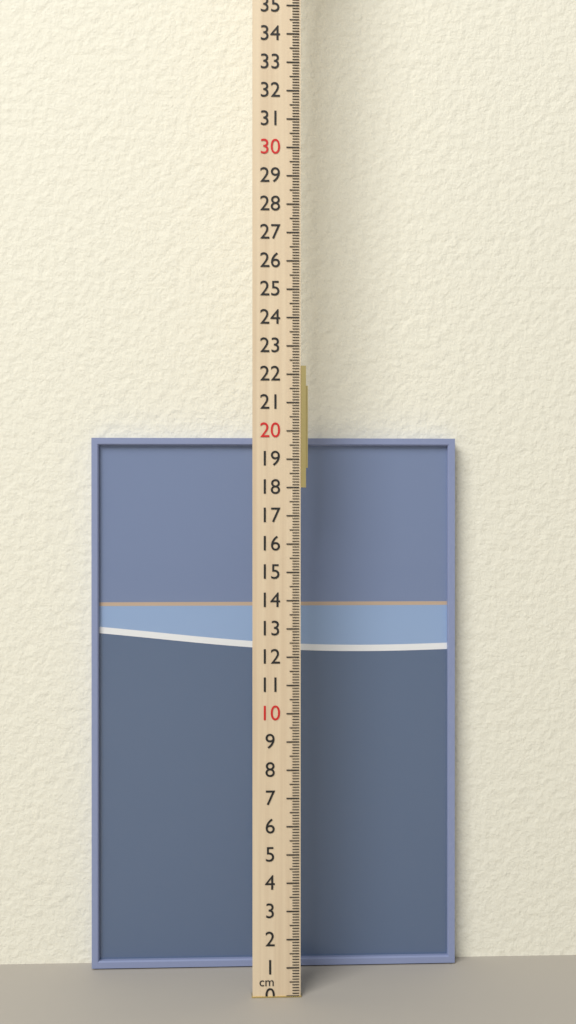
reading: 19.9 cm
